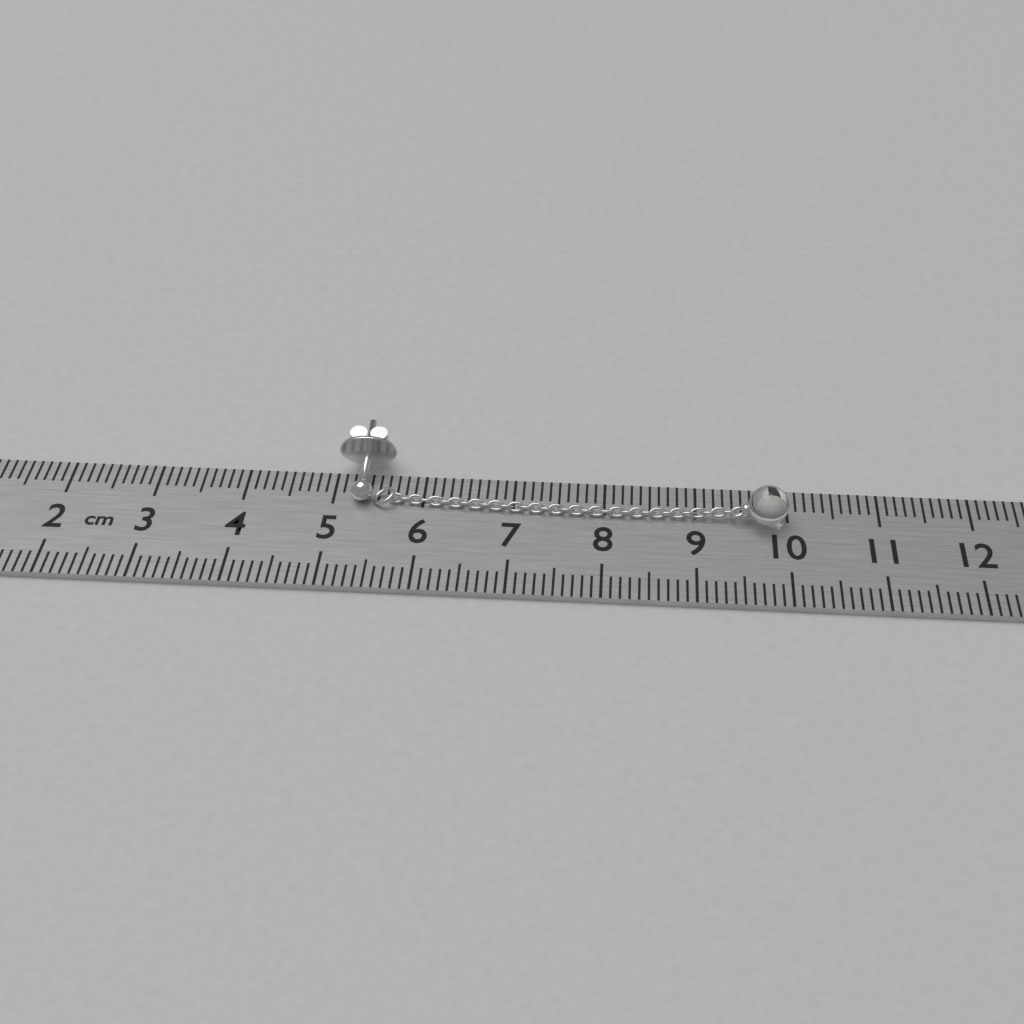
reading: 10.0 cm
